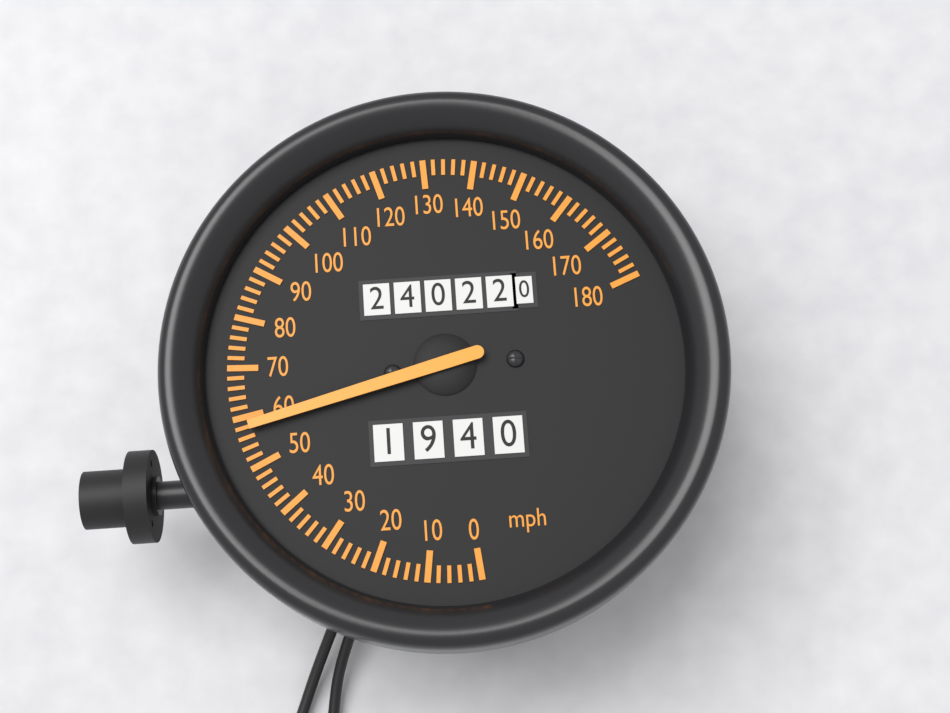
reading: 58 mph
